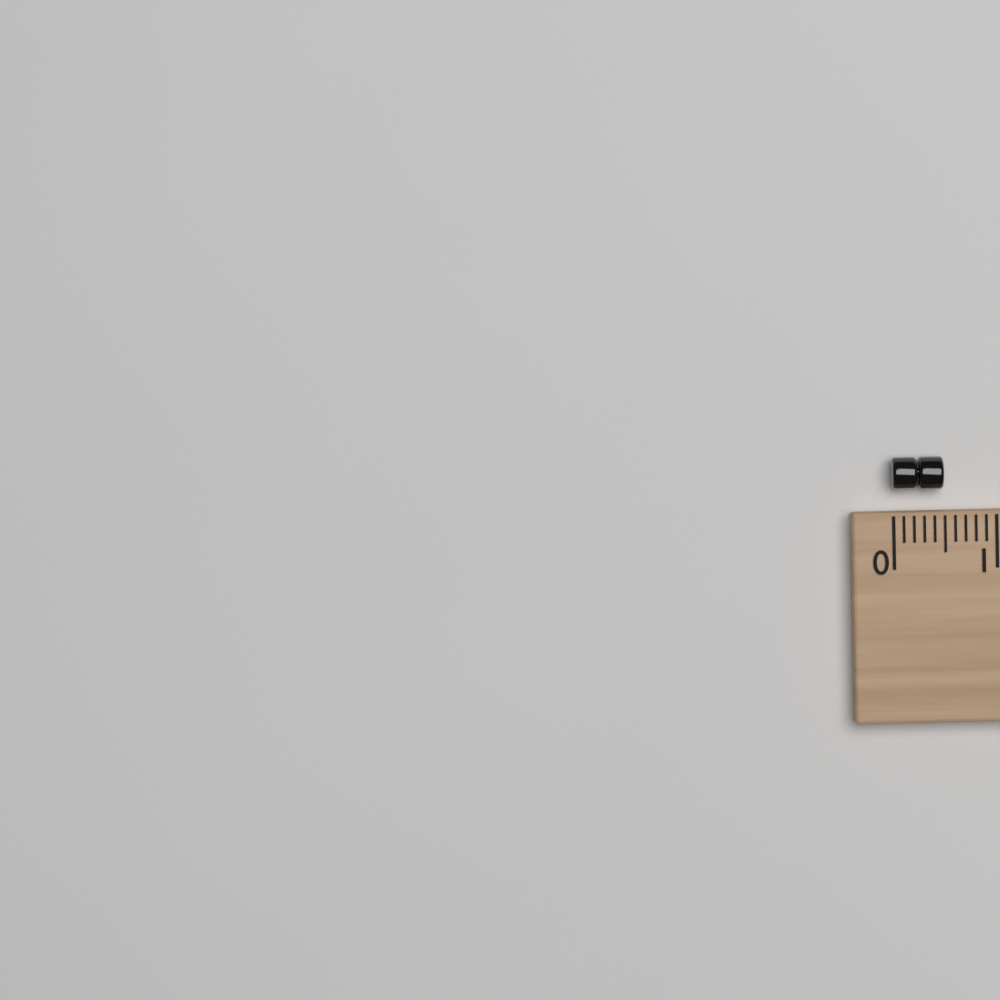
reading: 0.5 (no unit)
